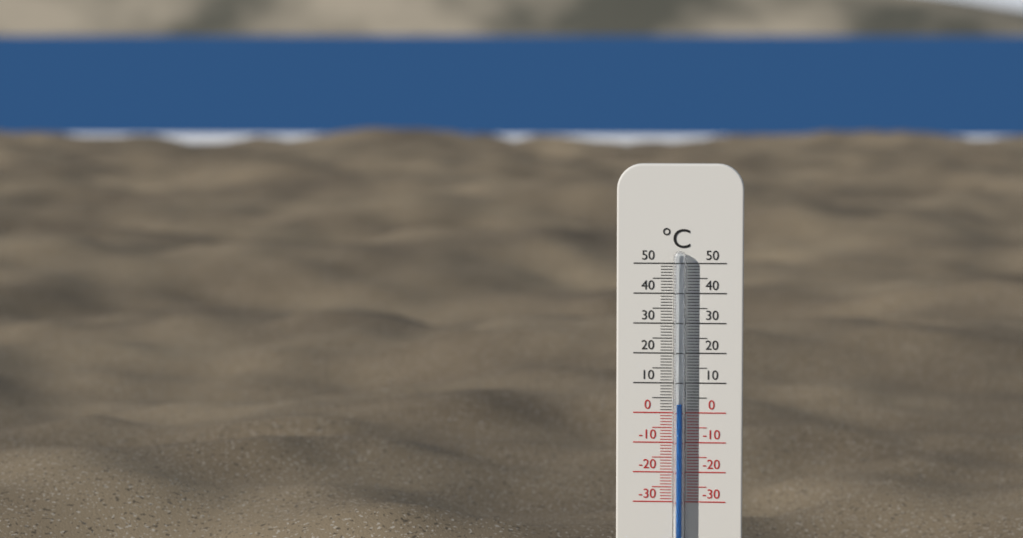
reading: 3 °C
